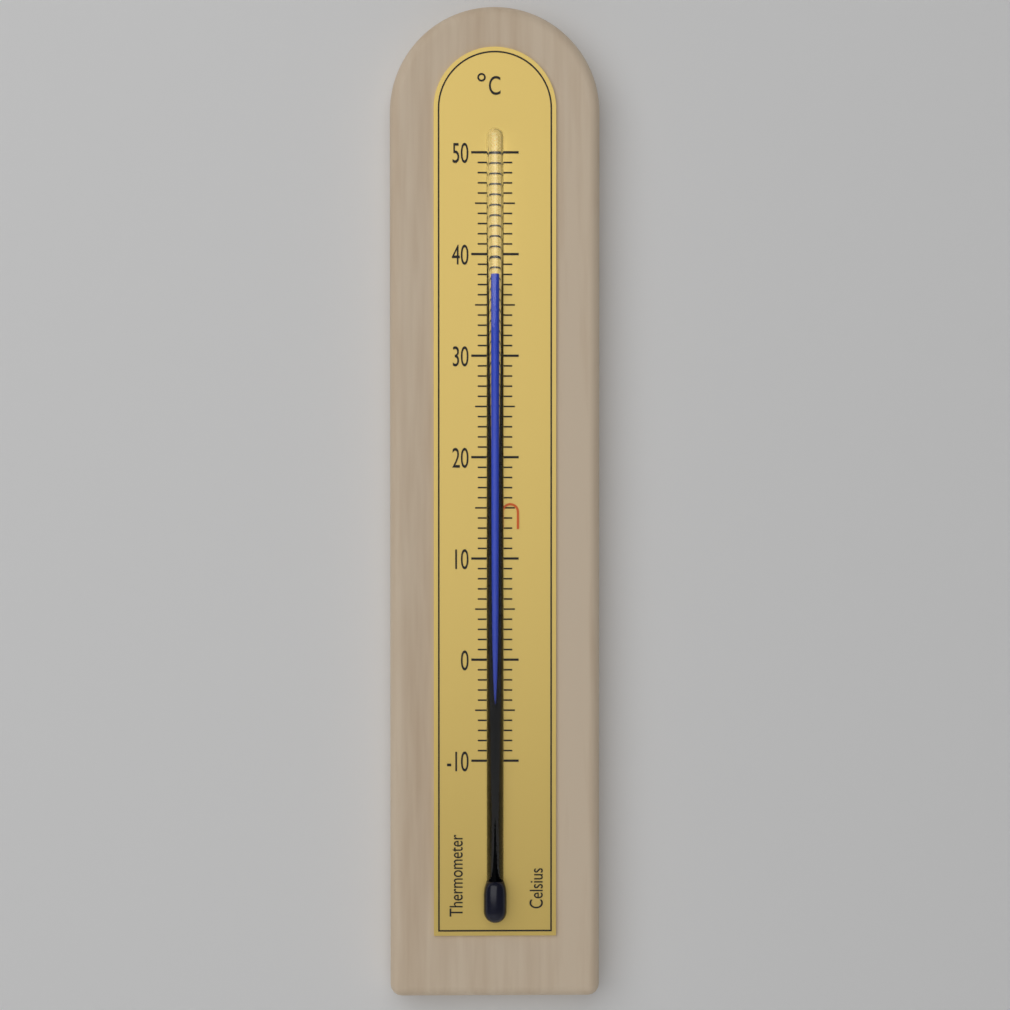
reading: 38 °C
